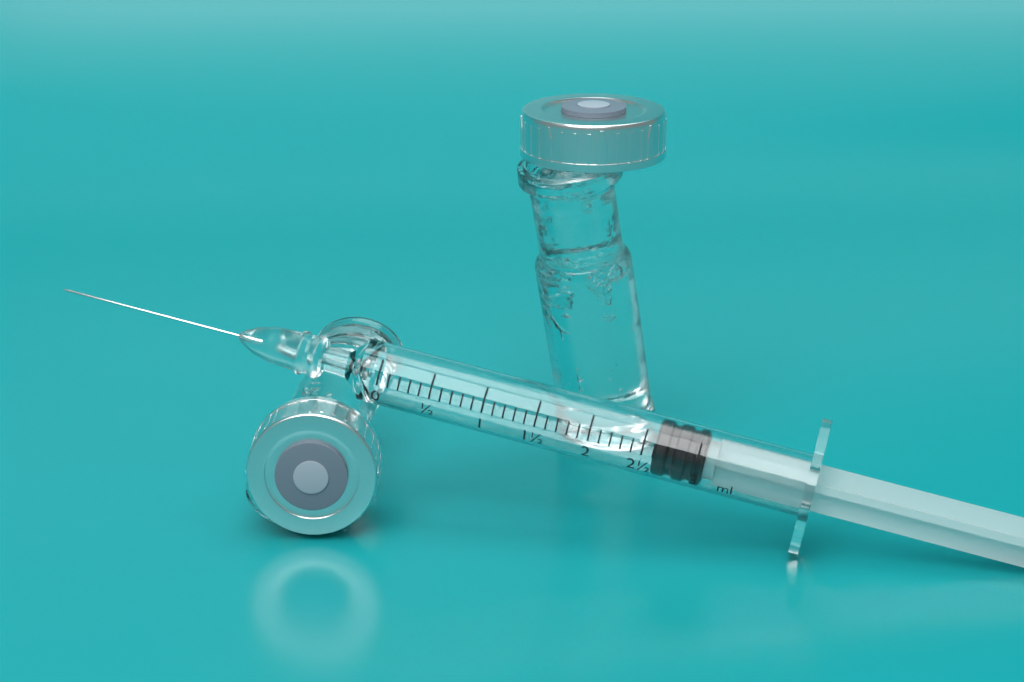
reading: 2.6 ml
